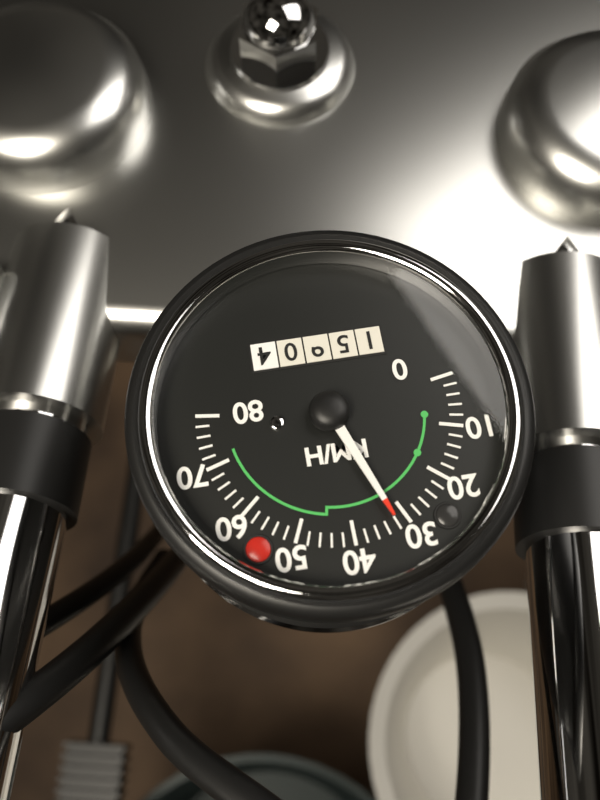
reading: 32 km/h
